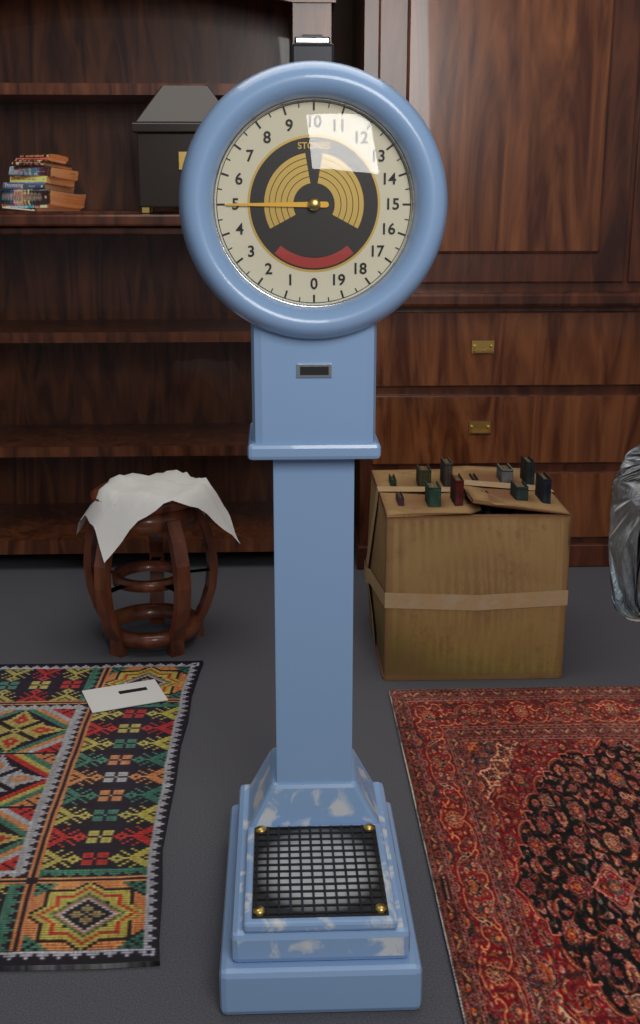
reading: 5.0 stones
